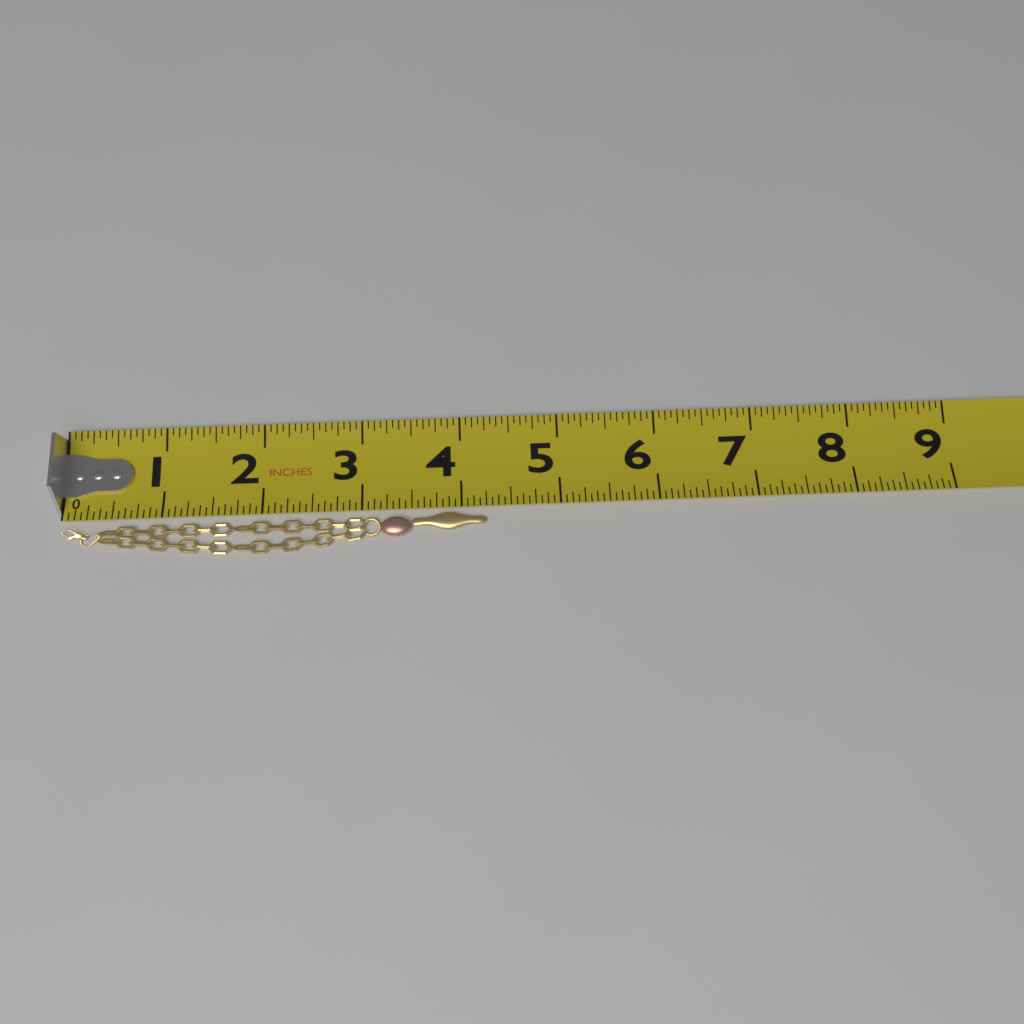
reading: 4.2500 in
